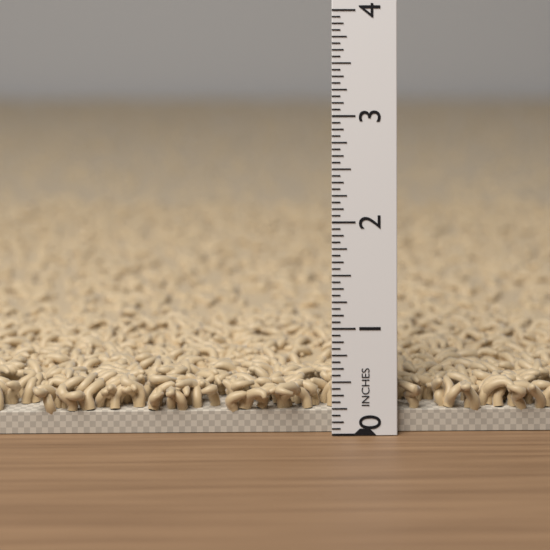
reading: 0.5000 in
